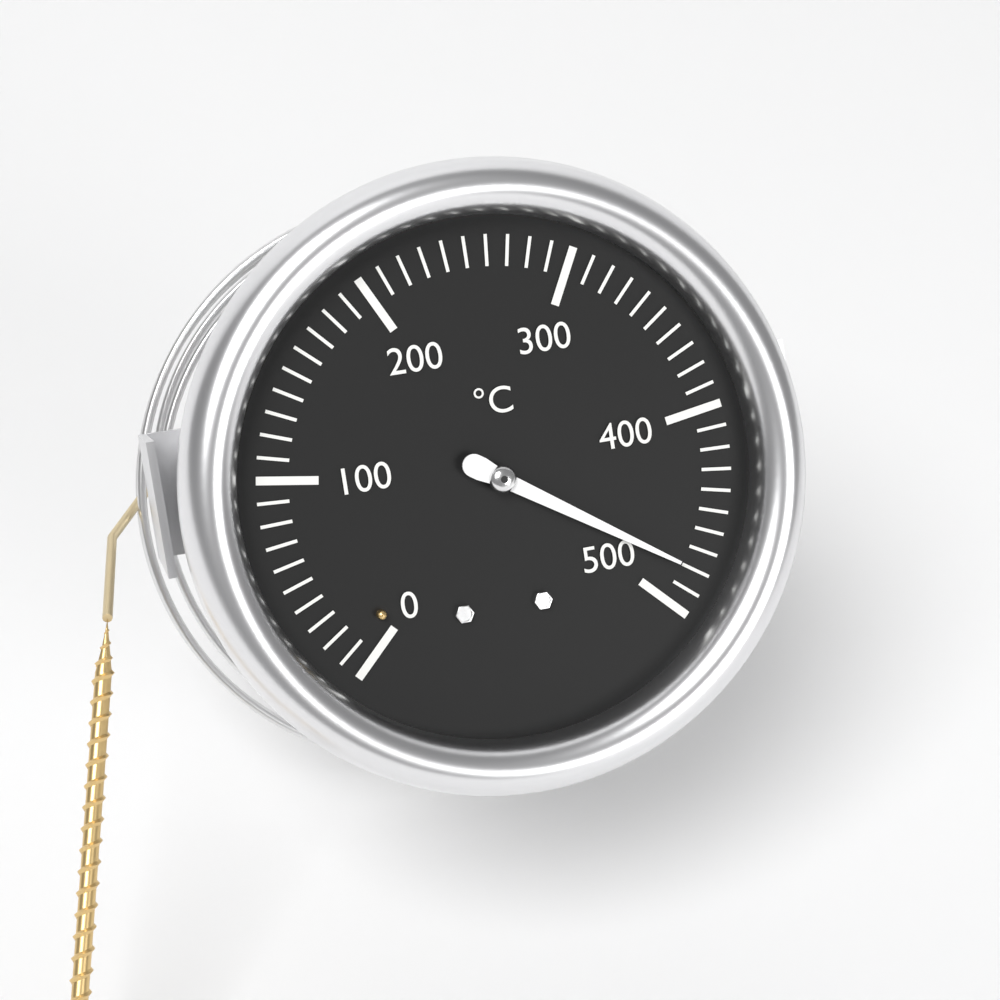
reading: 480 °C
